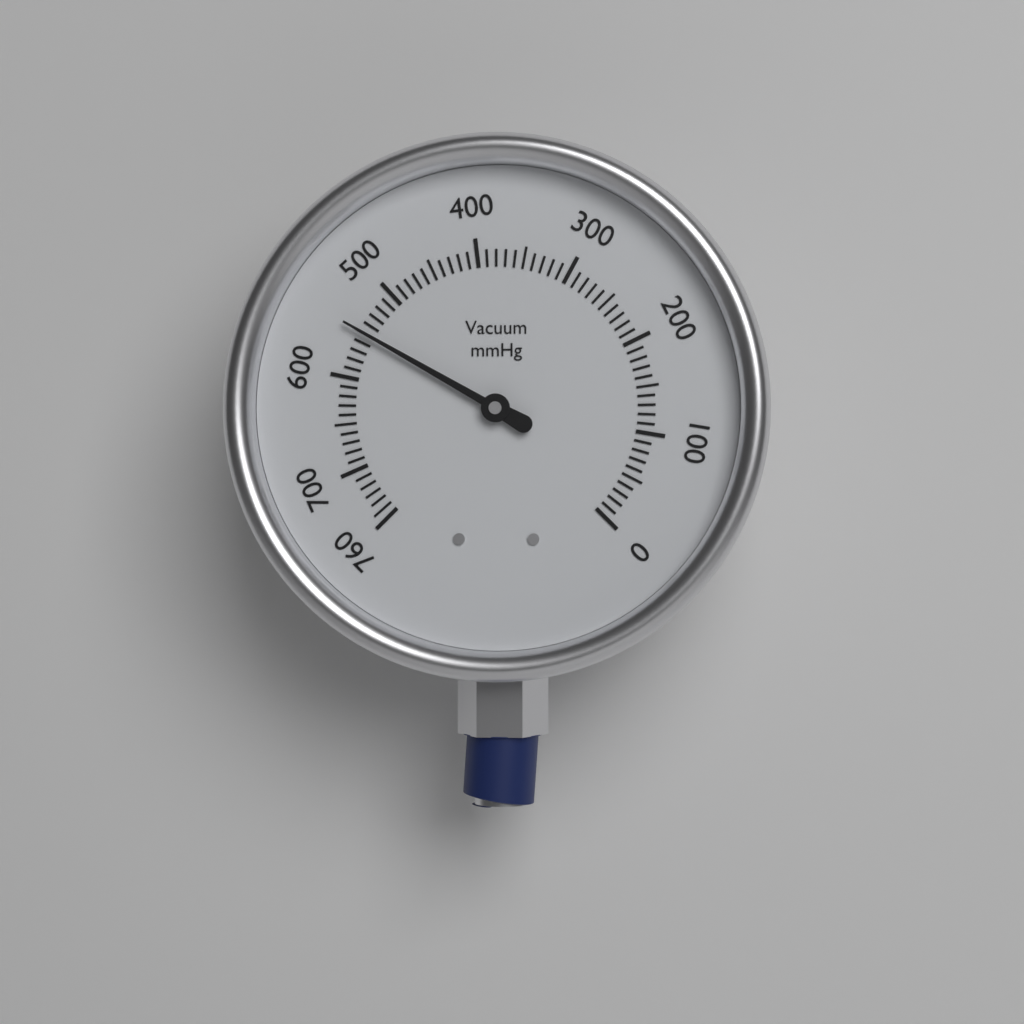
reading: 550 mmHg
